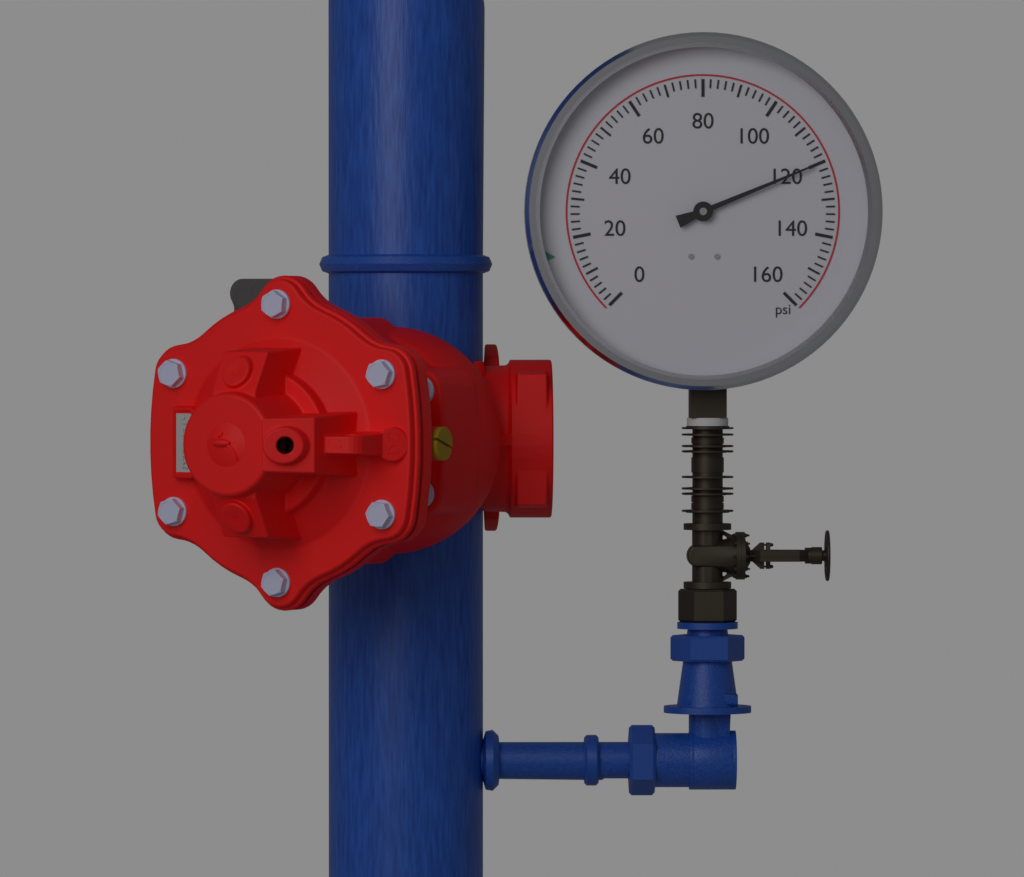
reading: 120 psi
